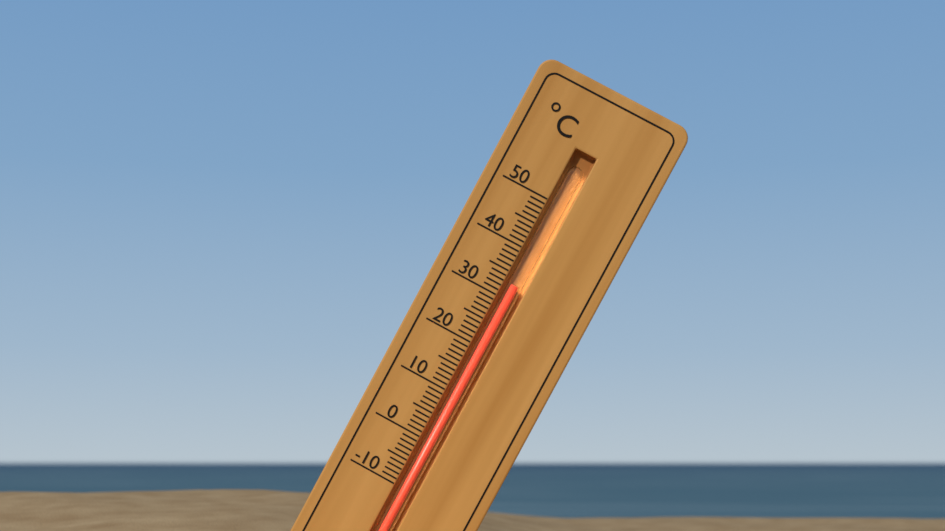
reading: 33 °C
